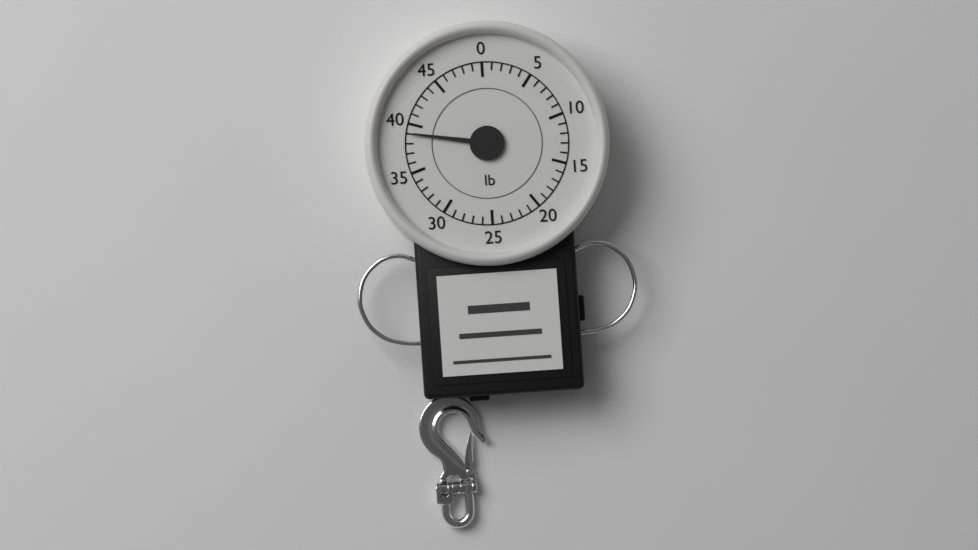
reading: 39 lb
